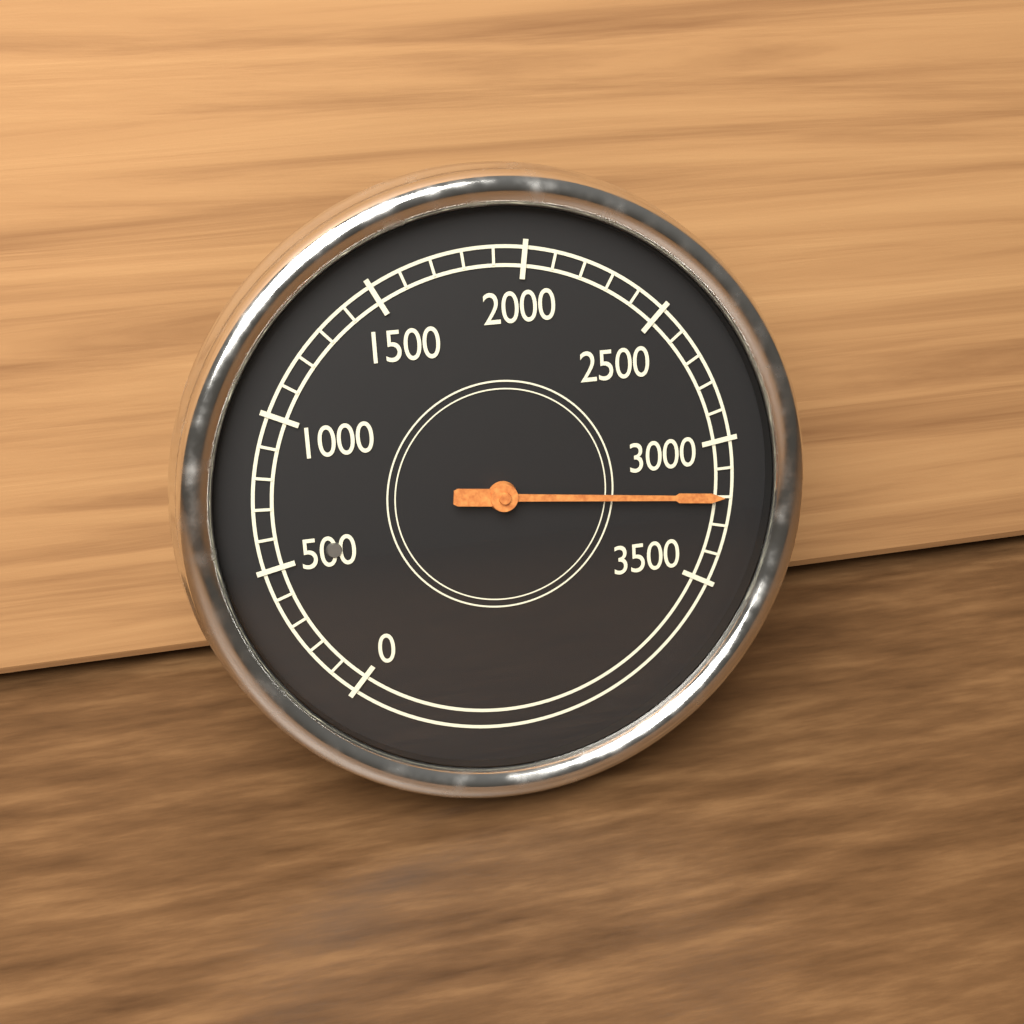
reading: 3200 (no unit)
